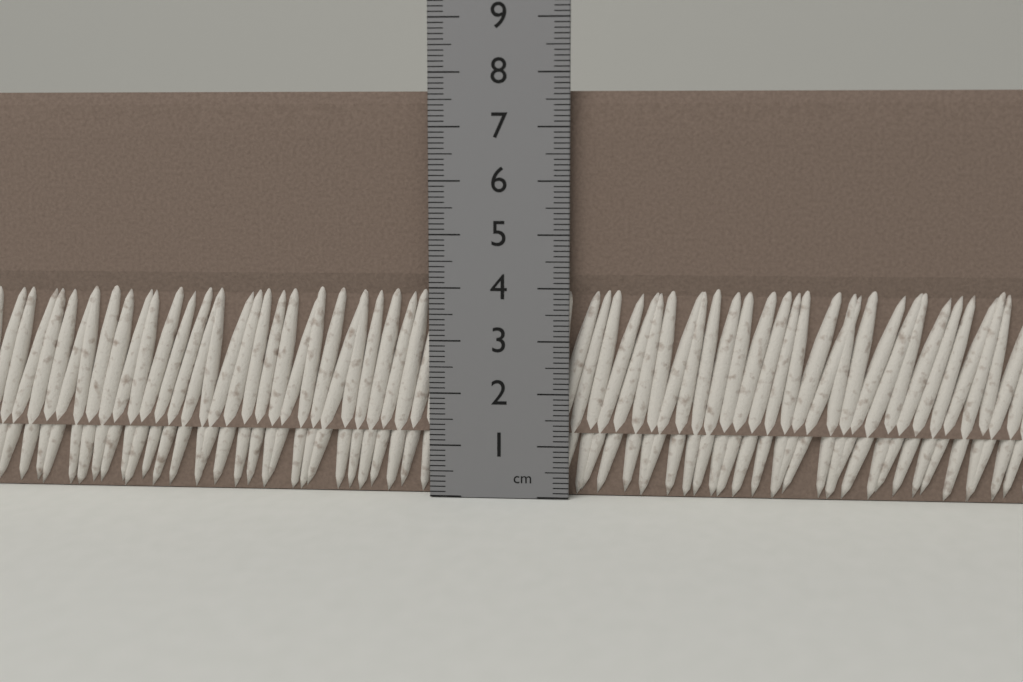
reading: 7.7 cm
